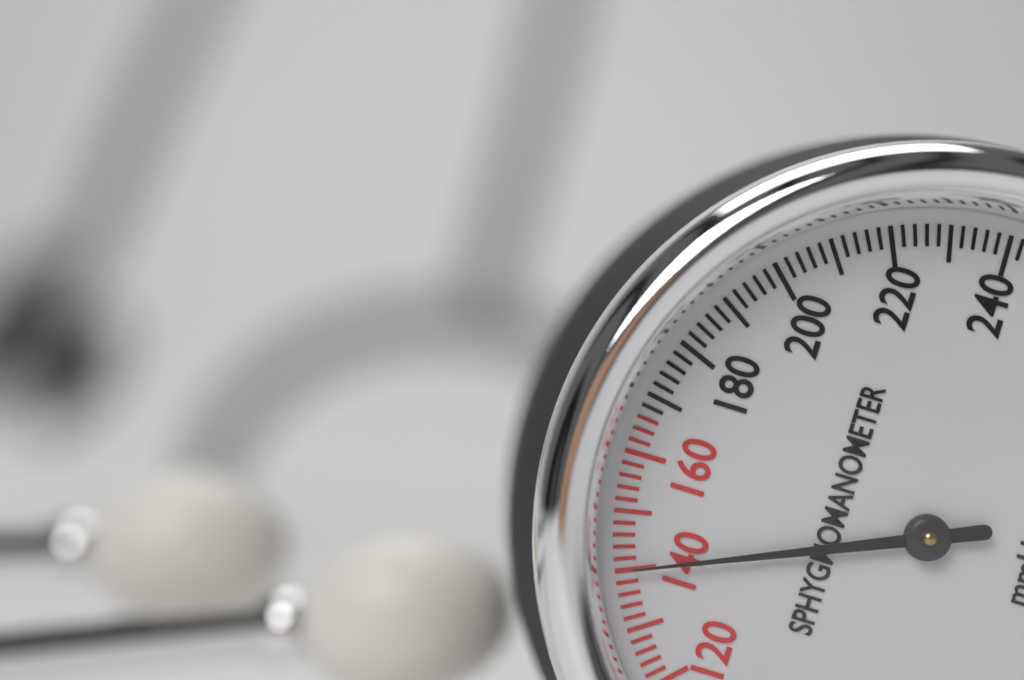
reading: 140 mmHg
